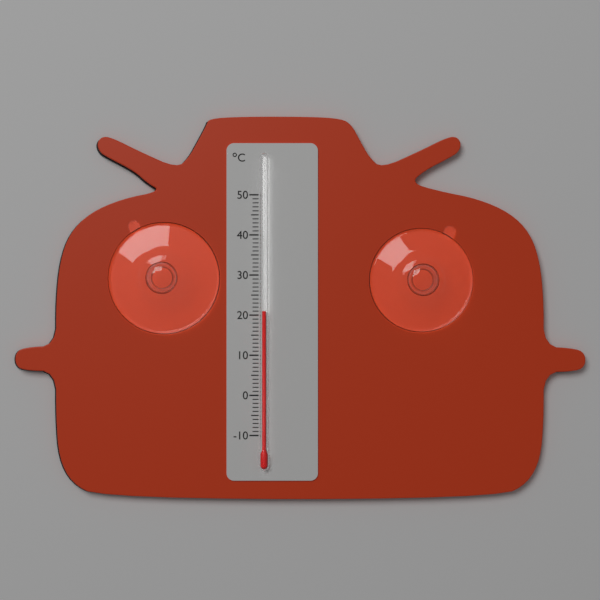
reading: 21 °C
